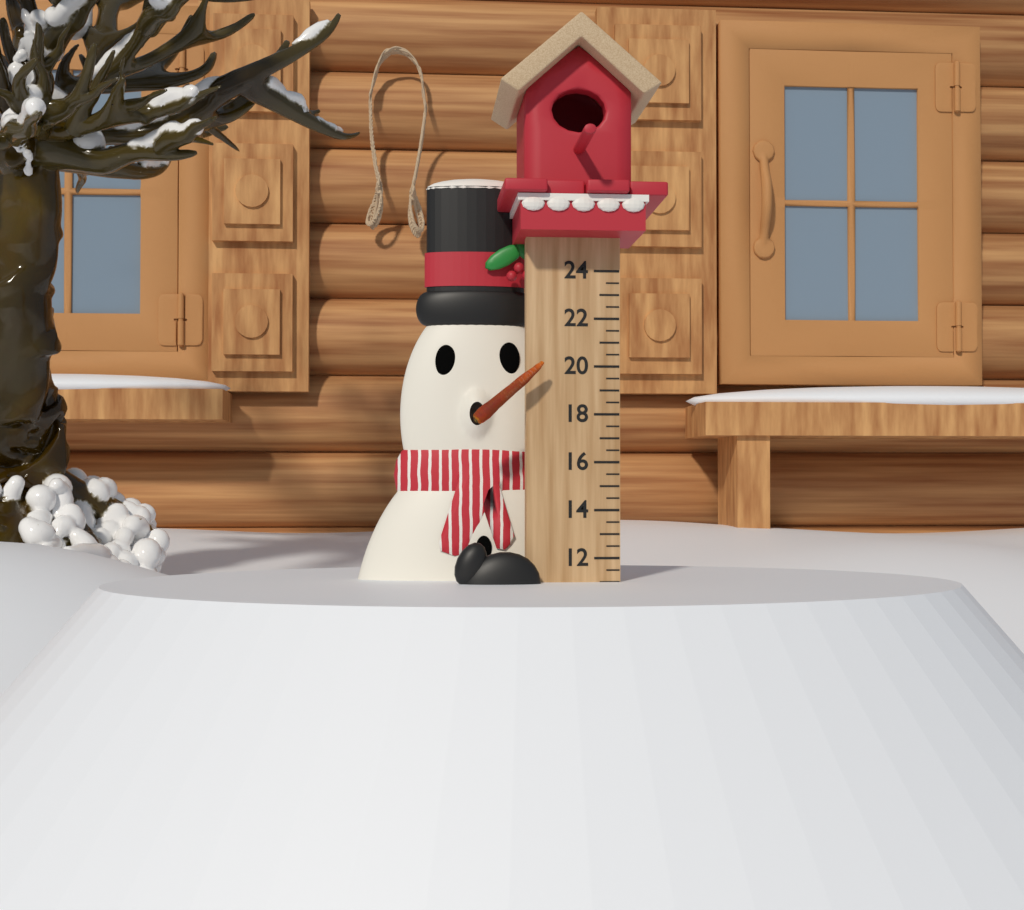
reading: 11.0 (no unit)
